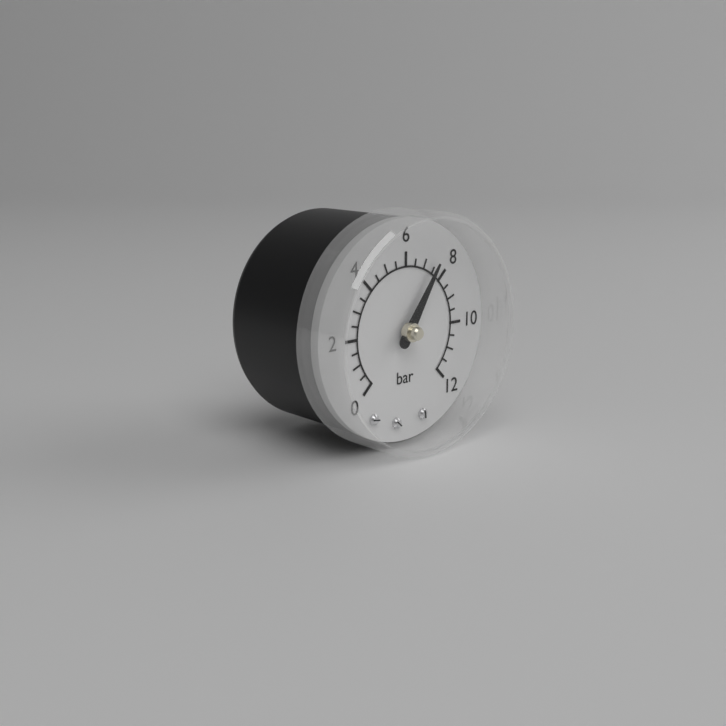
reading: 7.5 bar
